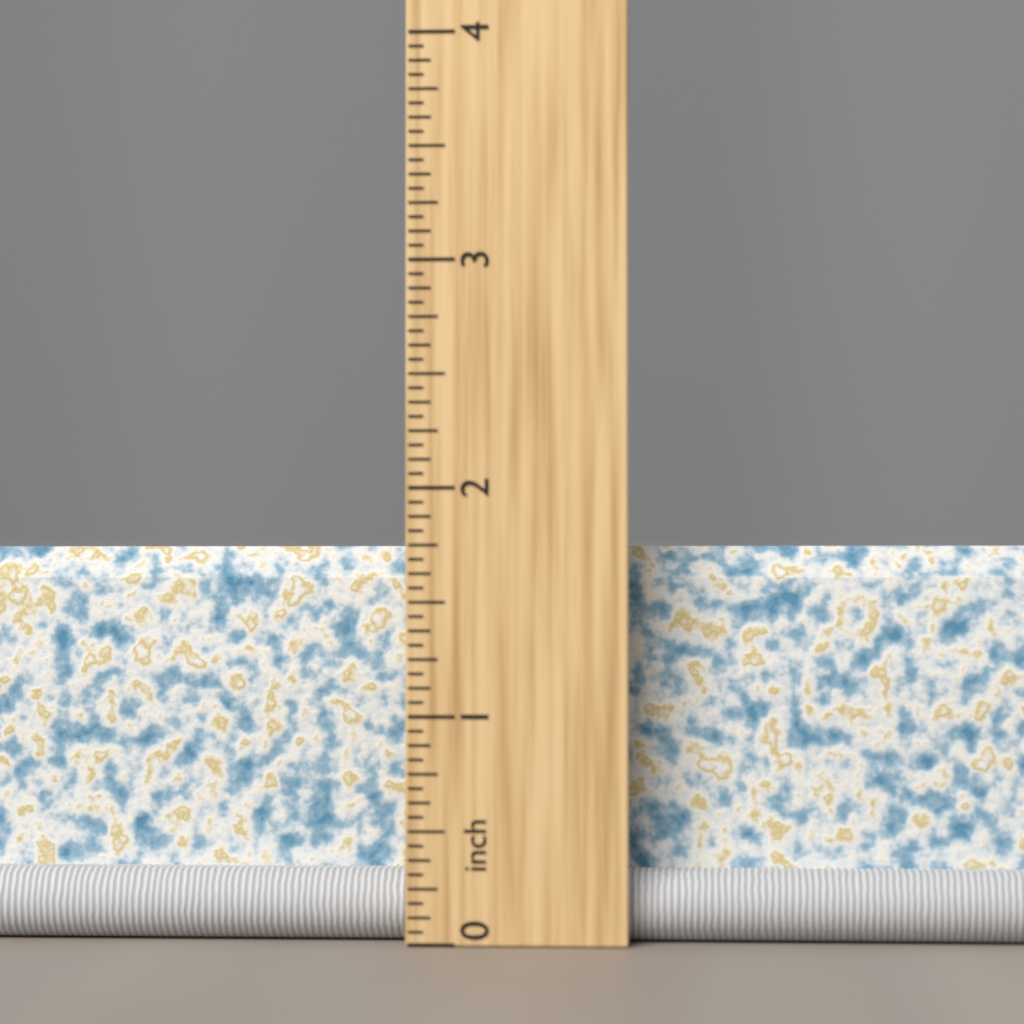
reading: 1.7500 inch
